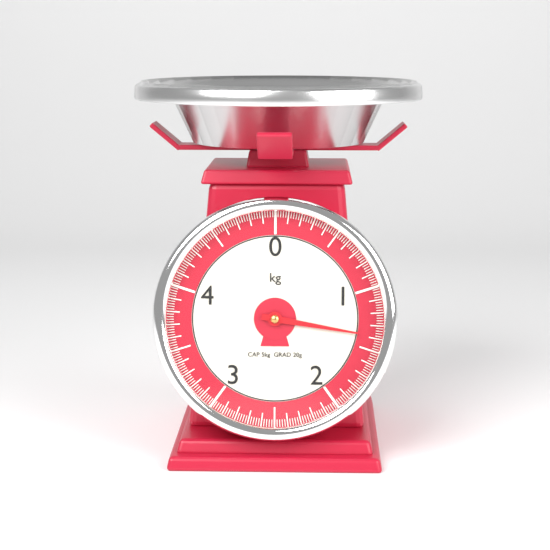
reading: 1.38 kg
